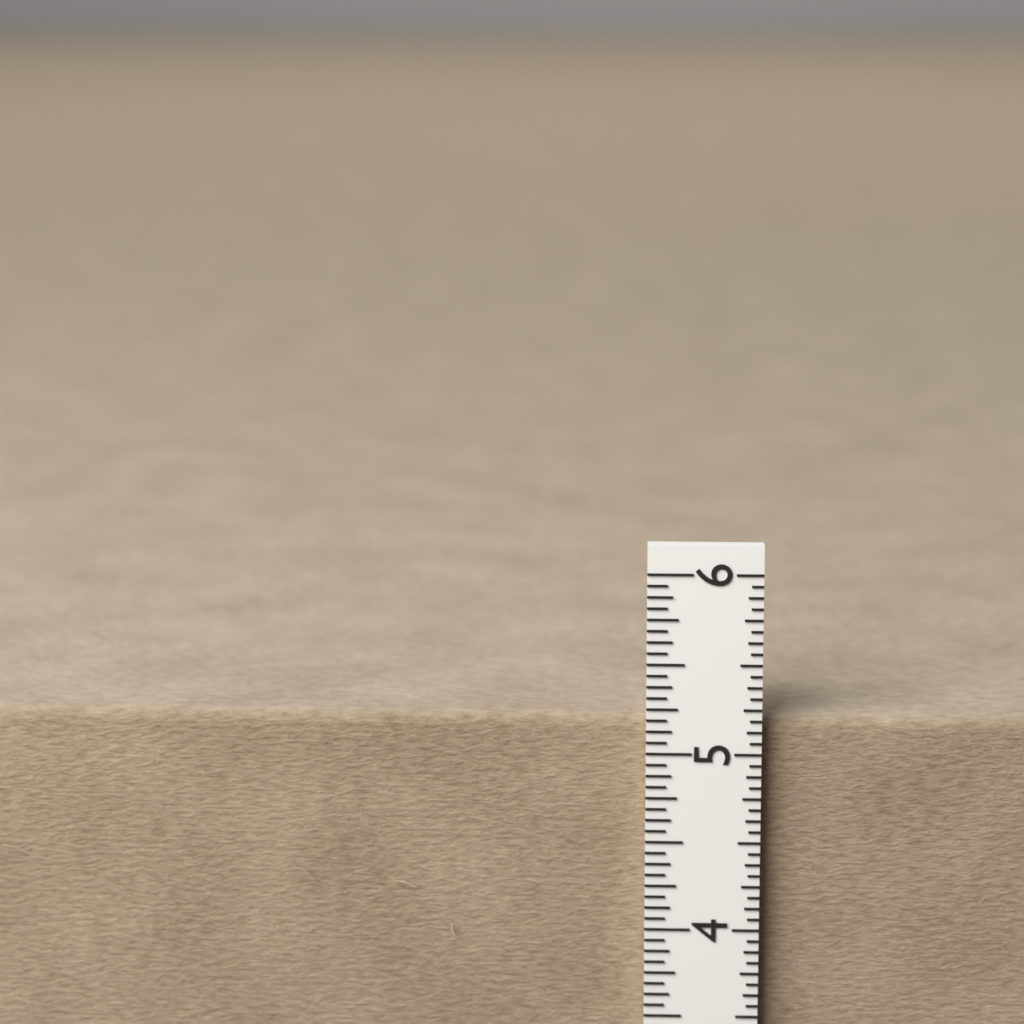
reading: 5.1875 in
